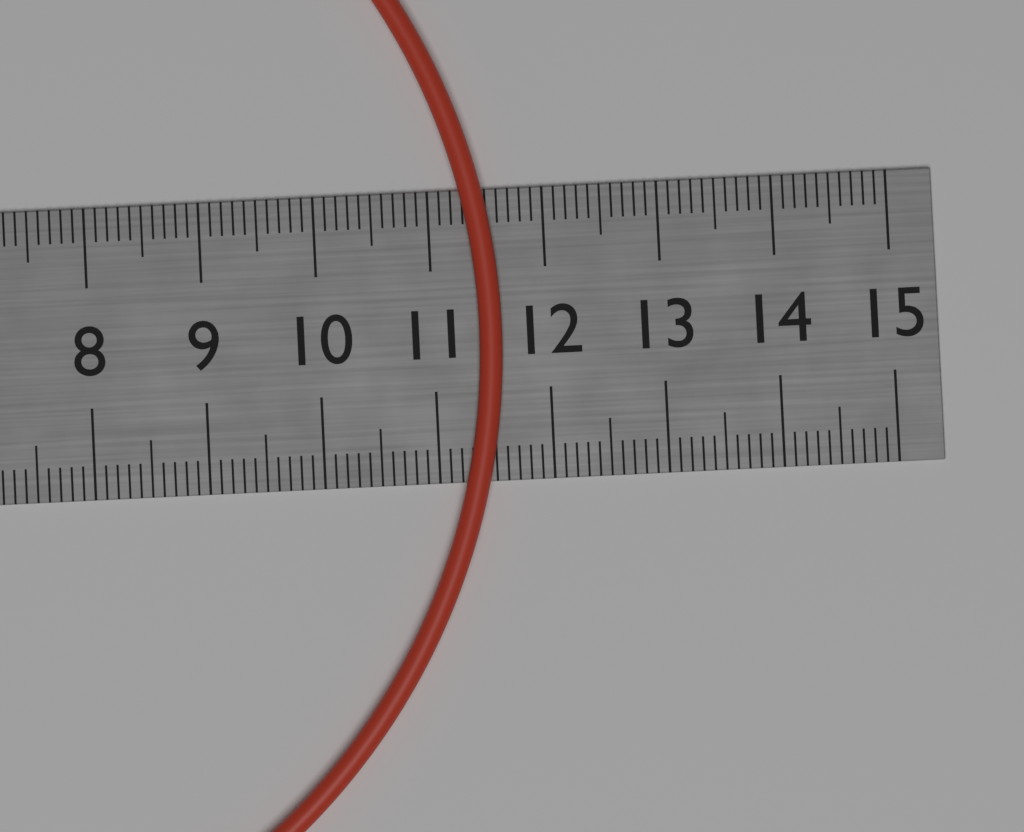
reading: 11.6 cm
